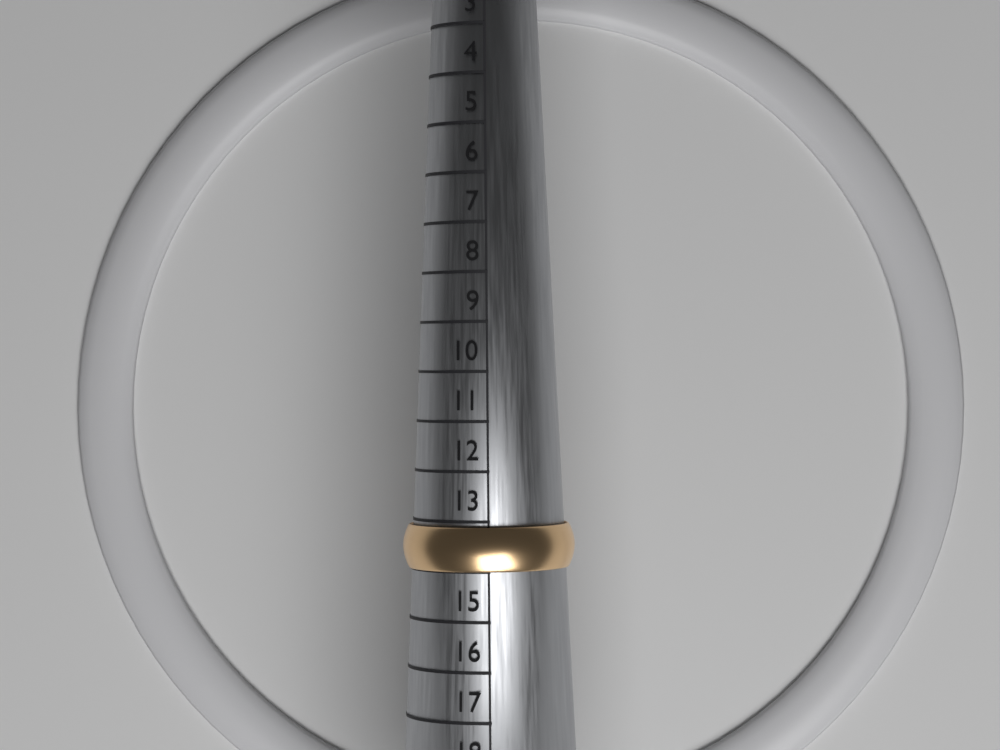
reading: 14 (no unit)
